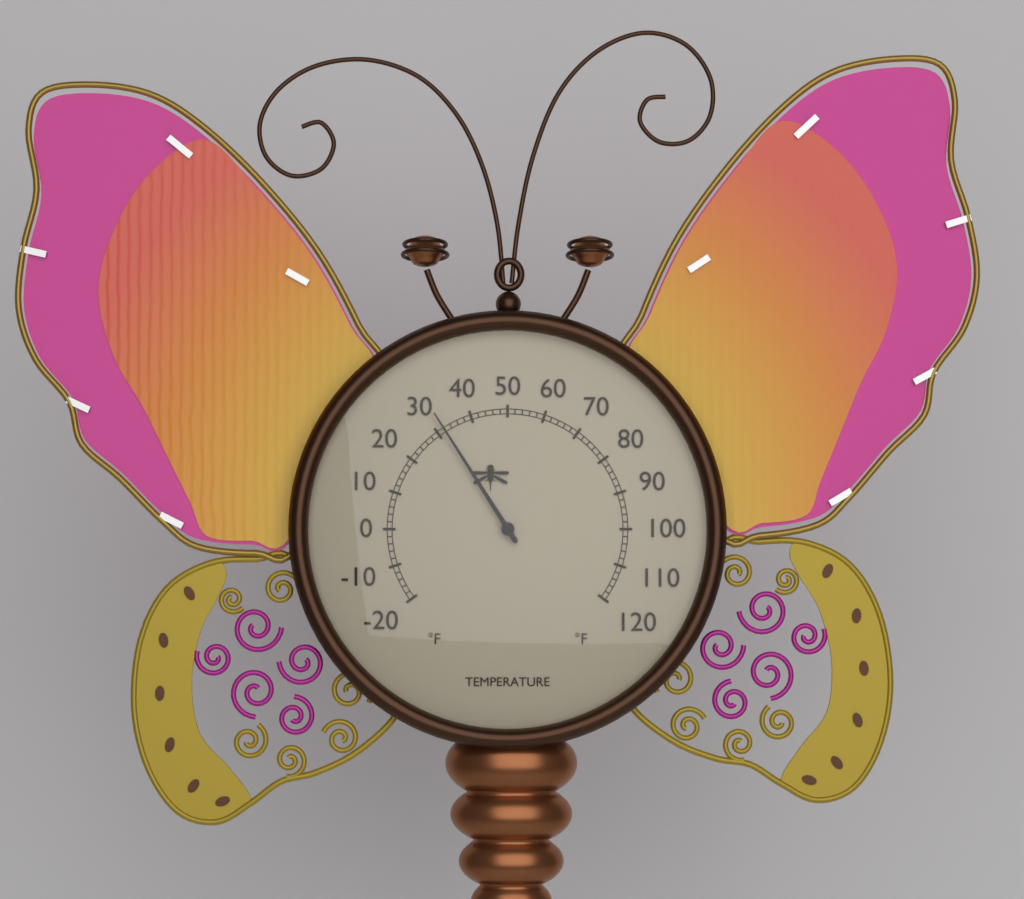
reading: 32 °F
